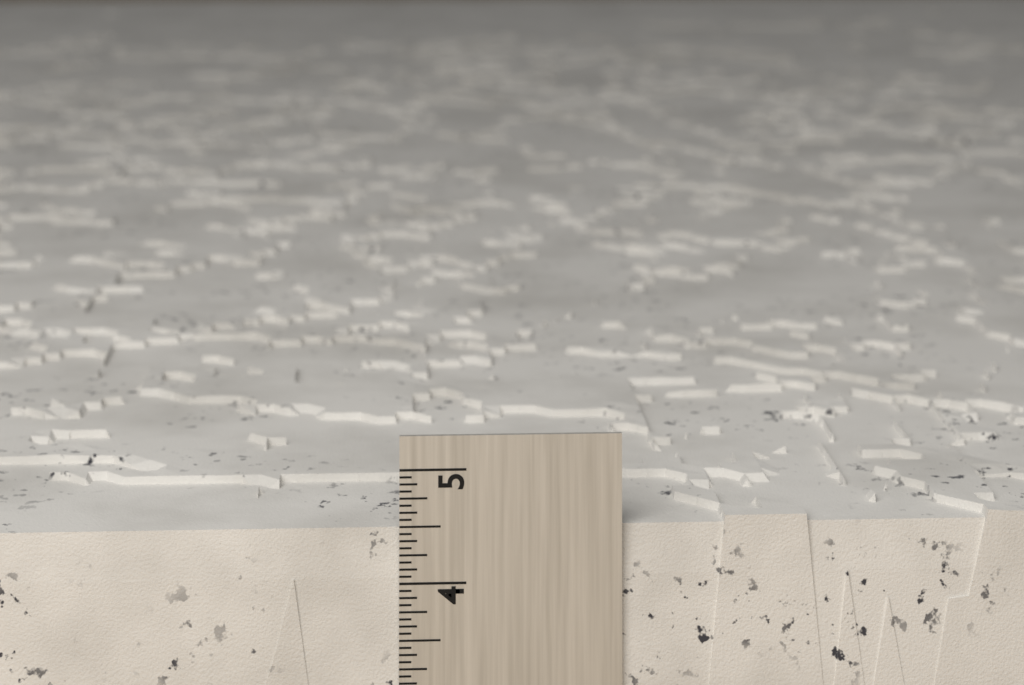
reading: 4.5625 in
